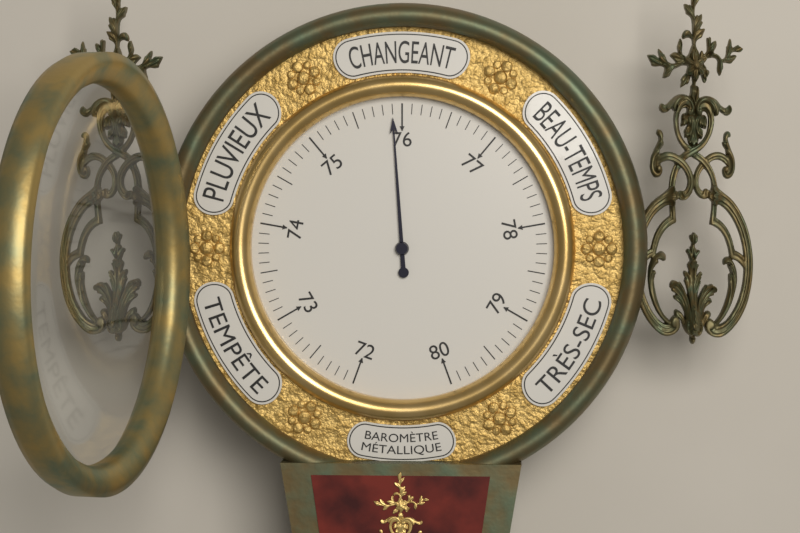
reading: 75.9 (no unit)
